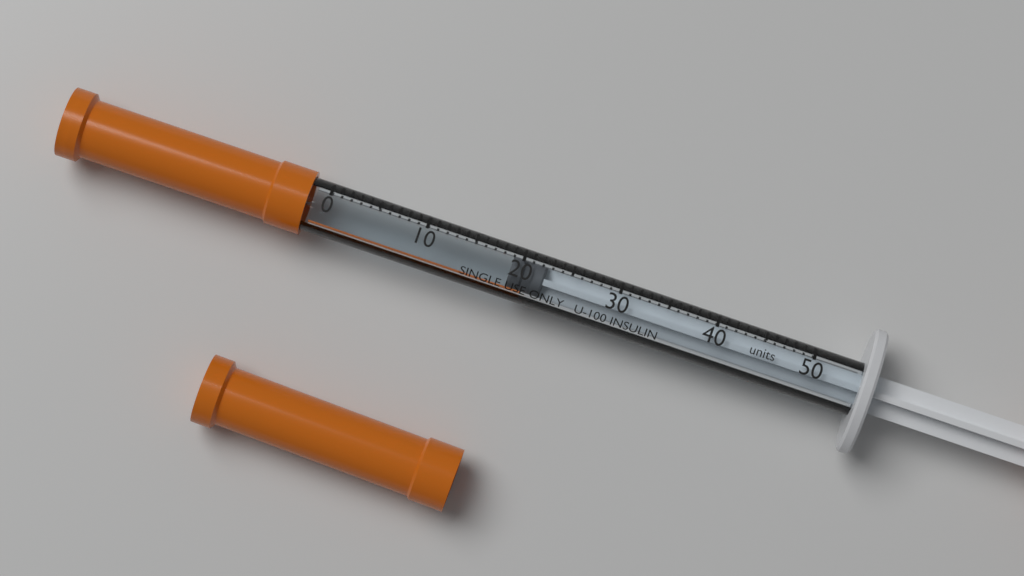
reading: 19 units
